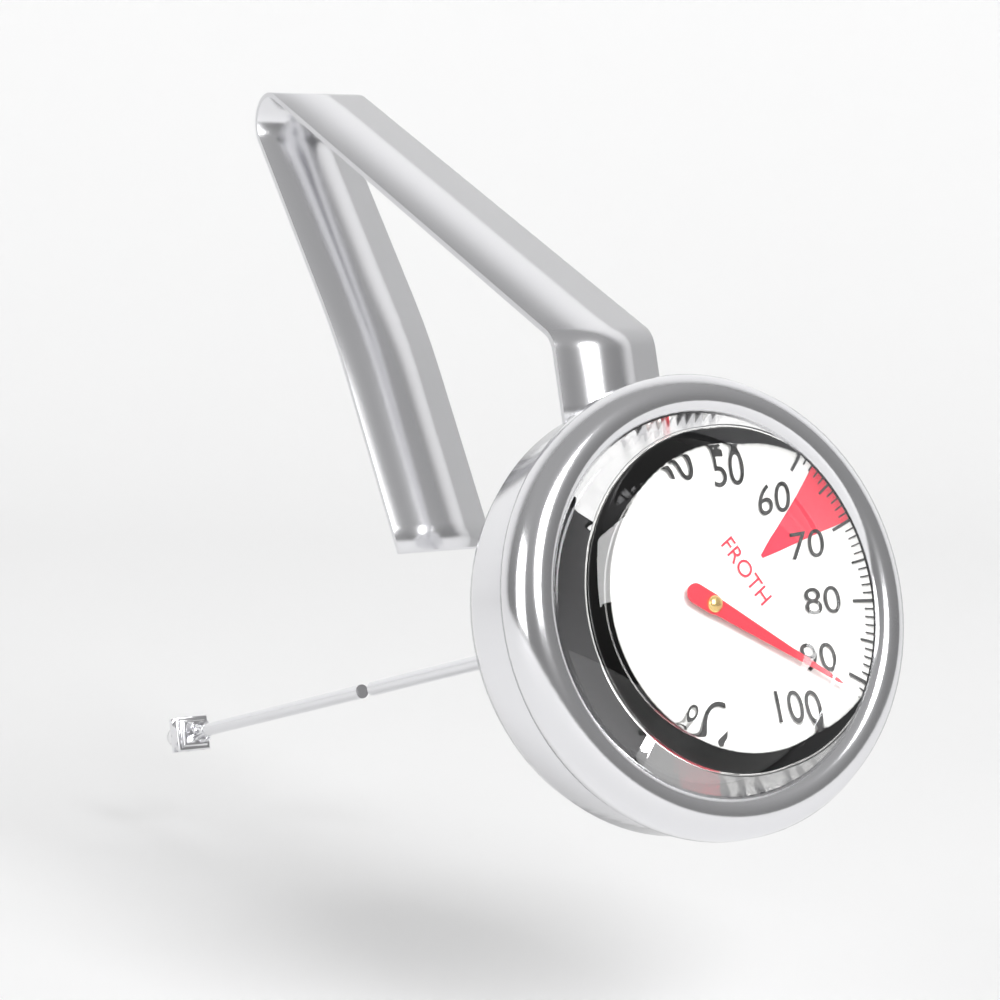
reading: 92 °C
